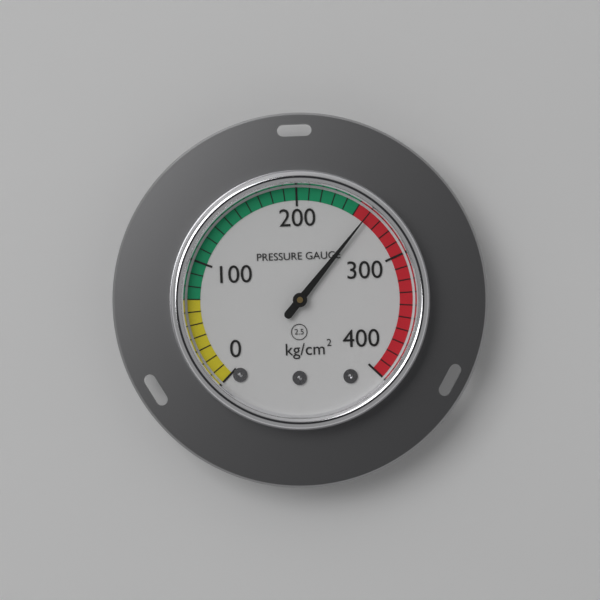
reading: 260 kg/cm²
